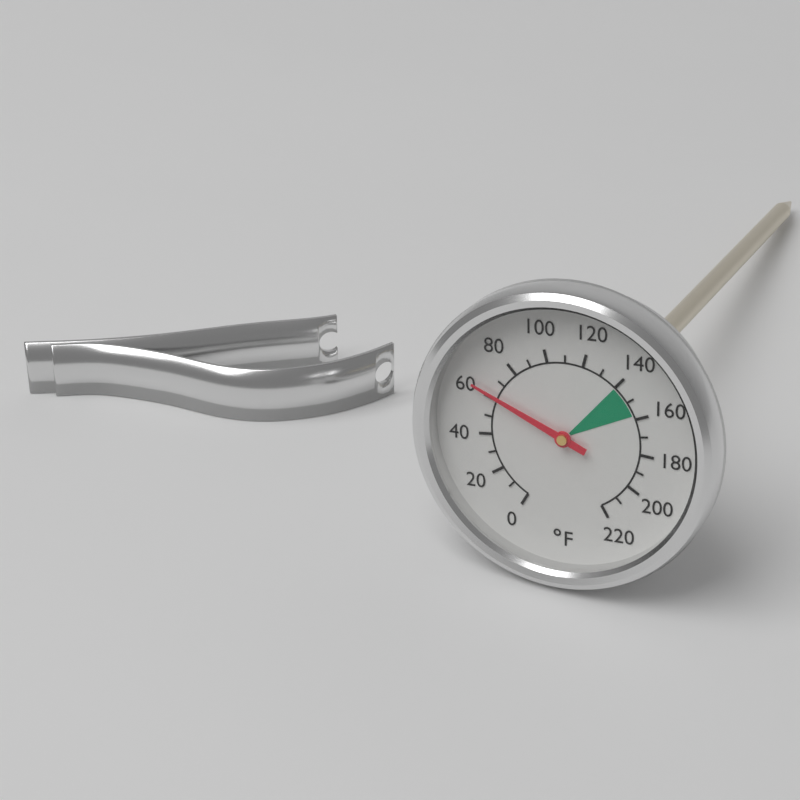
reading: 62 °F
